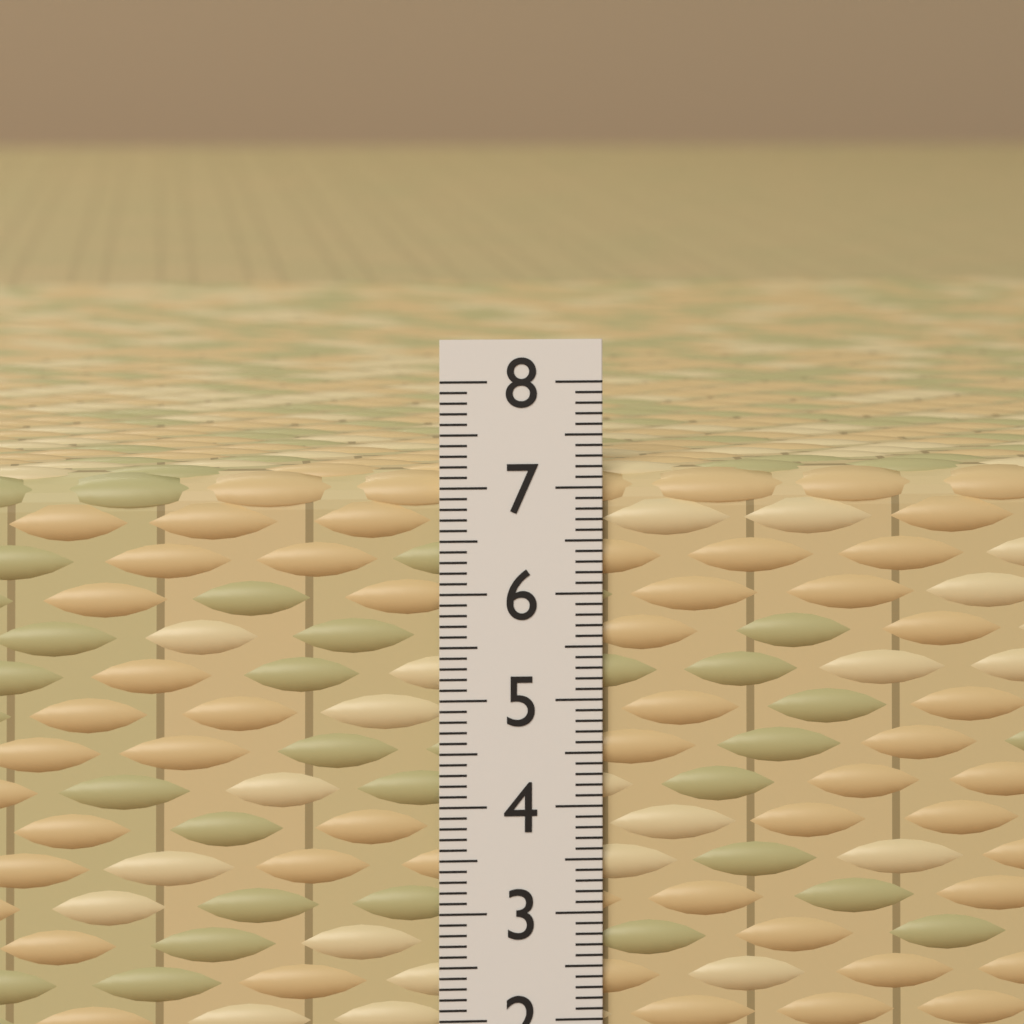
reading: 7.2 (no unit)
